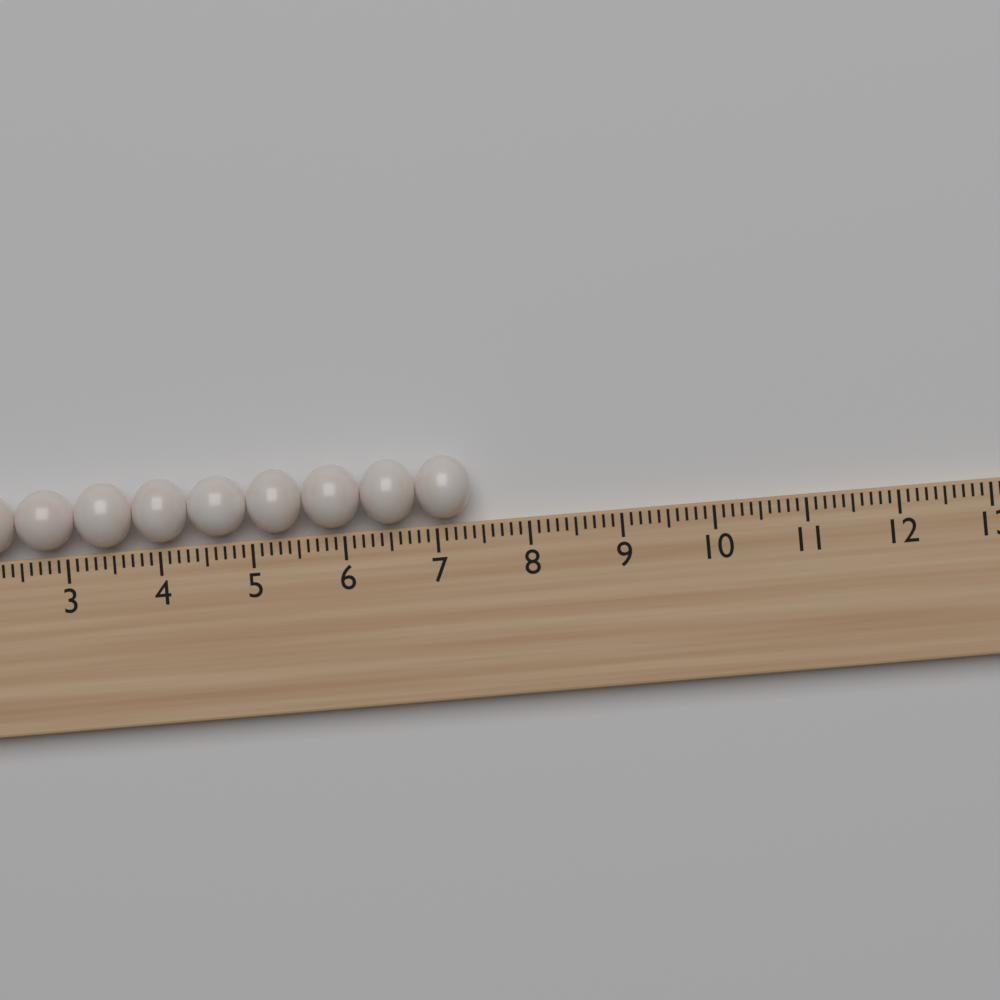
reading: 7.4 (no unit)
